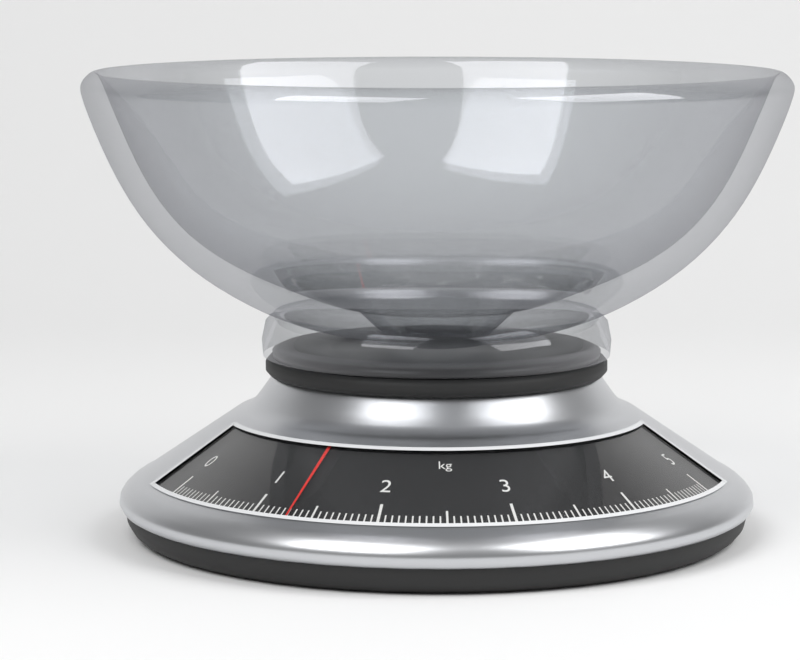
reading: 1.30 kg
